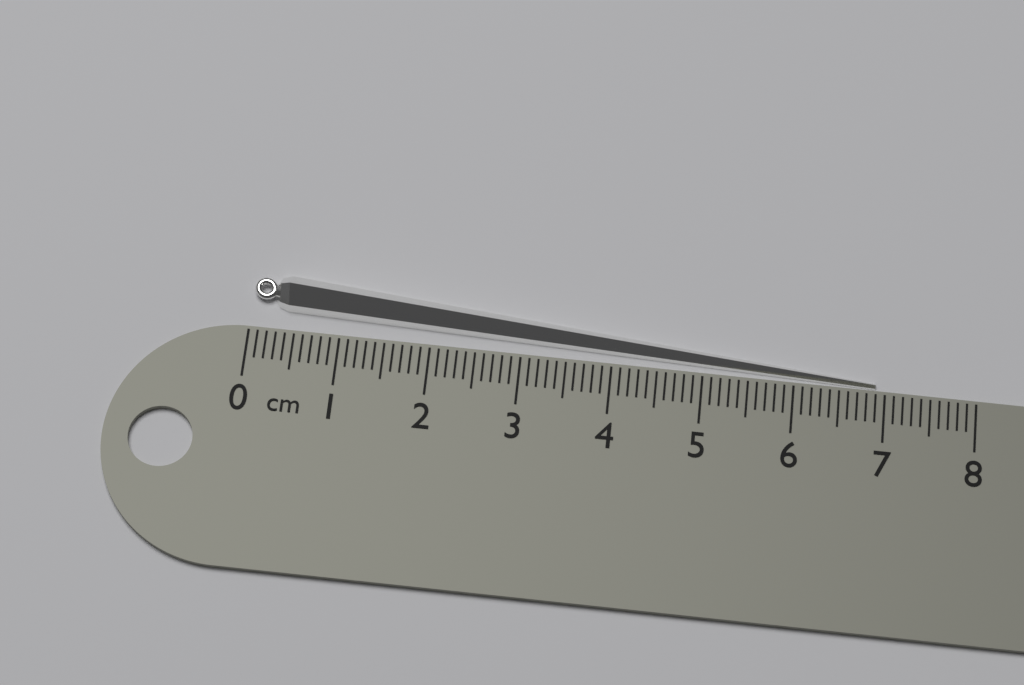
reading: 6.9 cm
